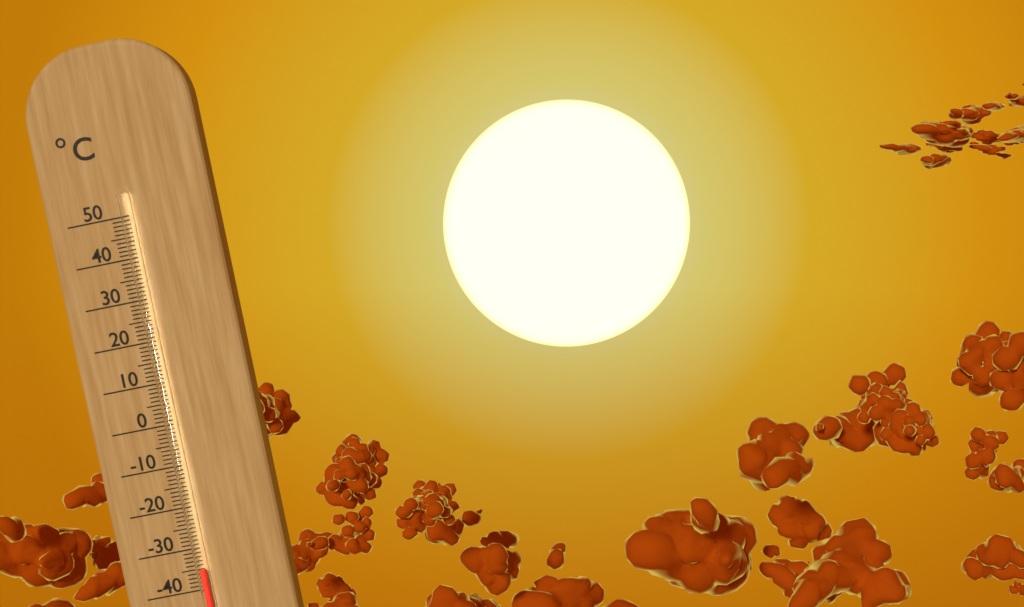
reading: -35 °C
